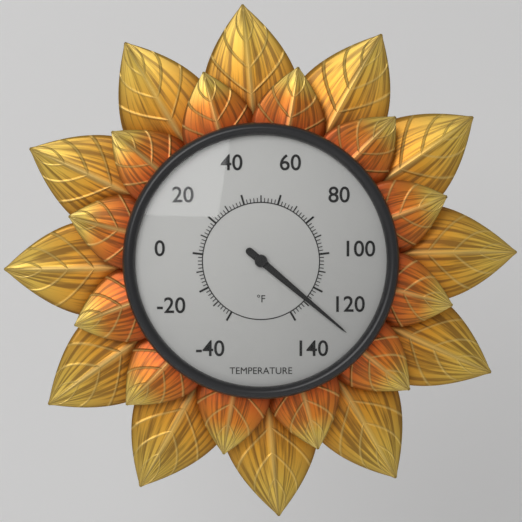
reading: 128 °F
